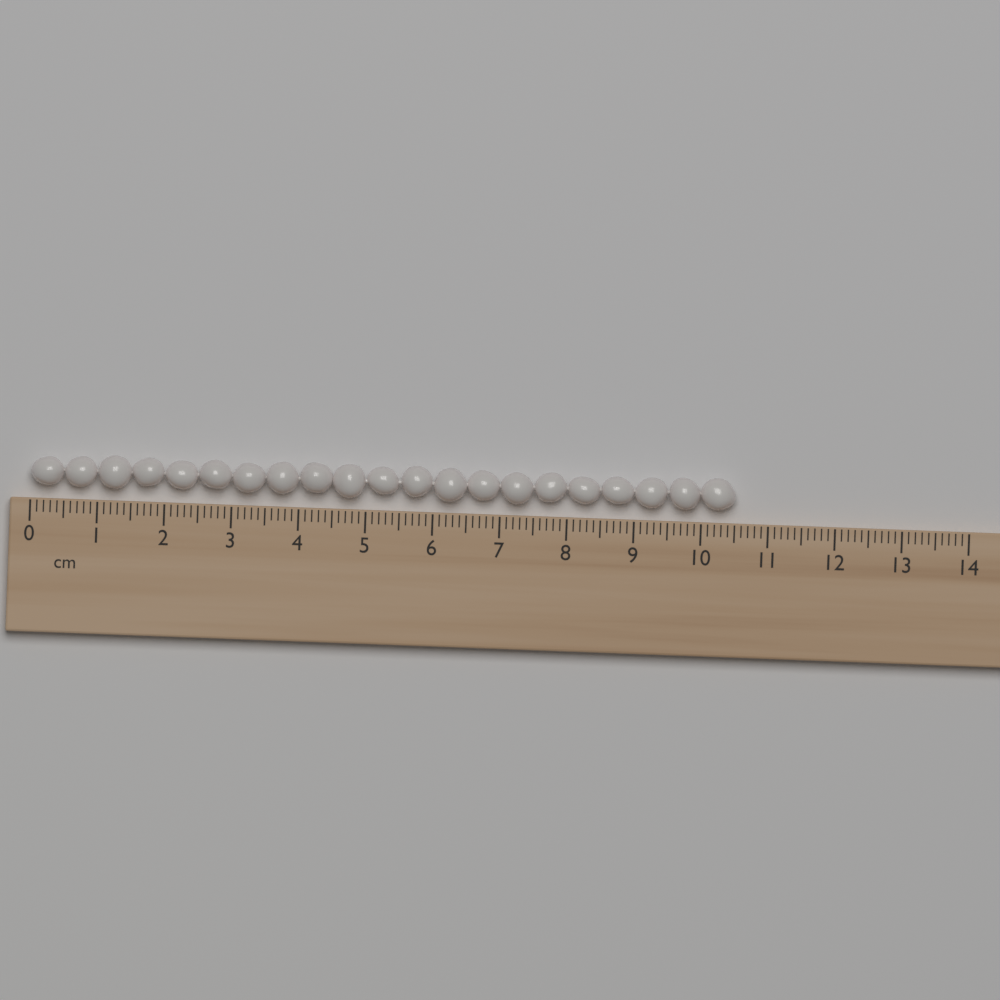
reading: 10.5 cm
